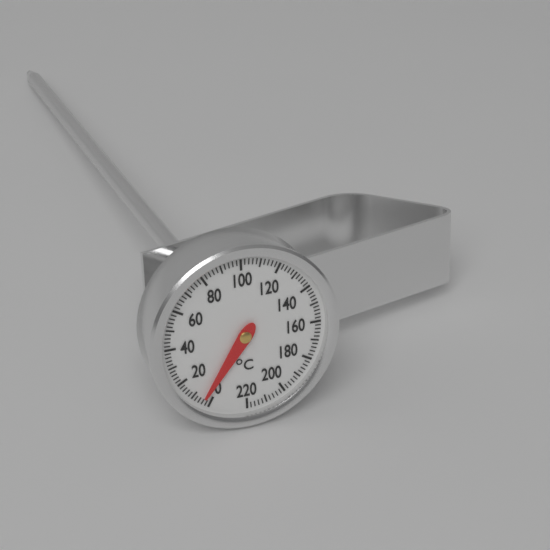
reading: 4 °C
